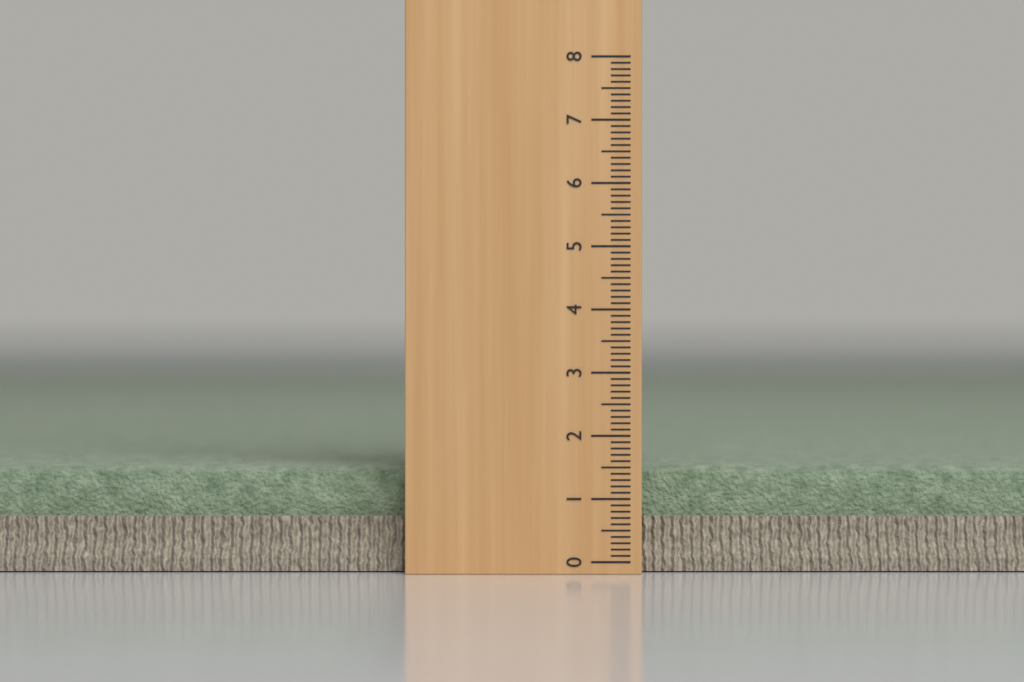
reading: 1.5 (no unit)
